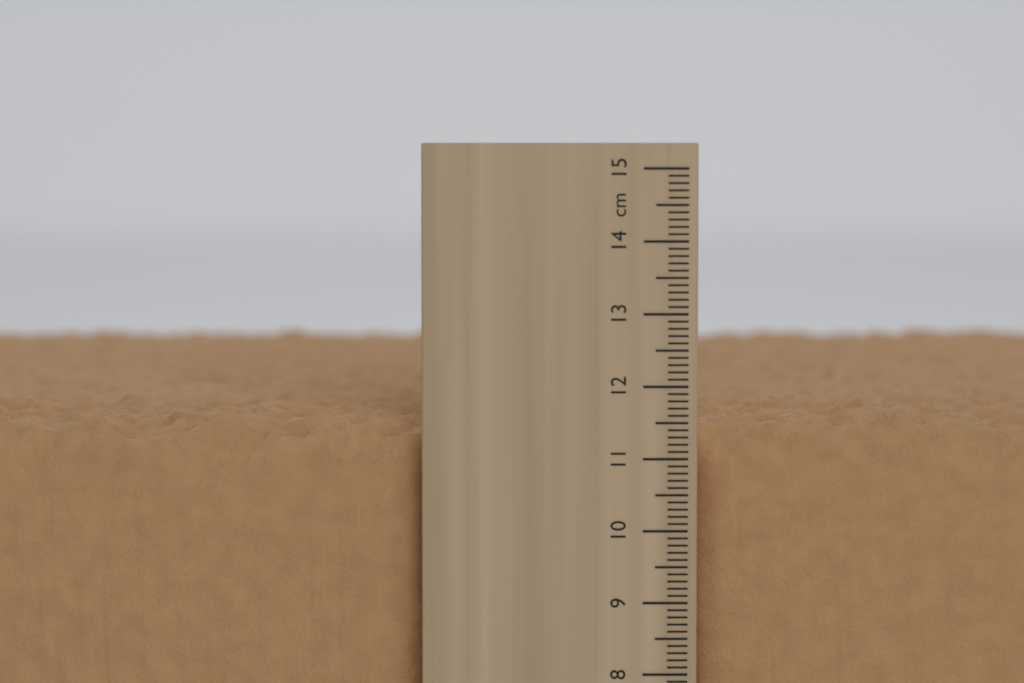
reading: 11.6 cm
